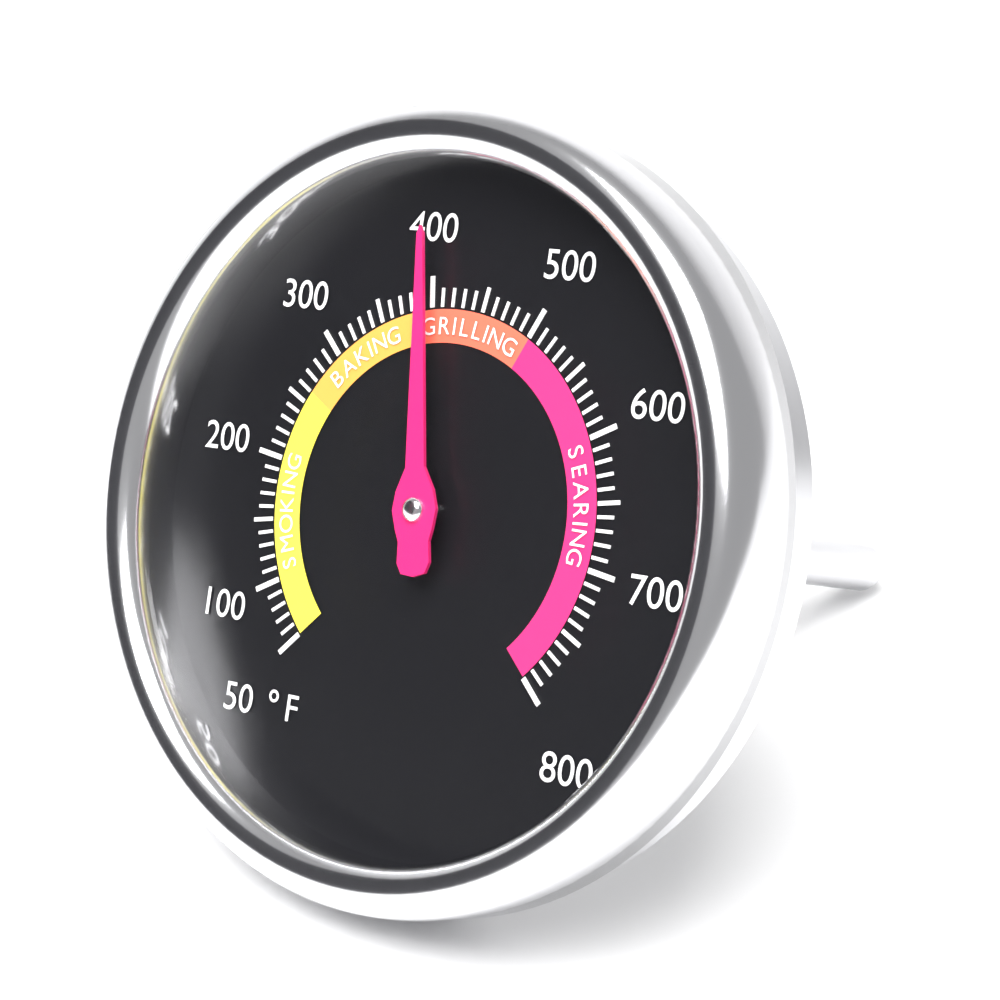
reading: 400 °F
